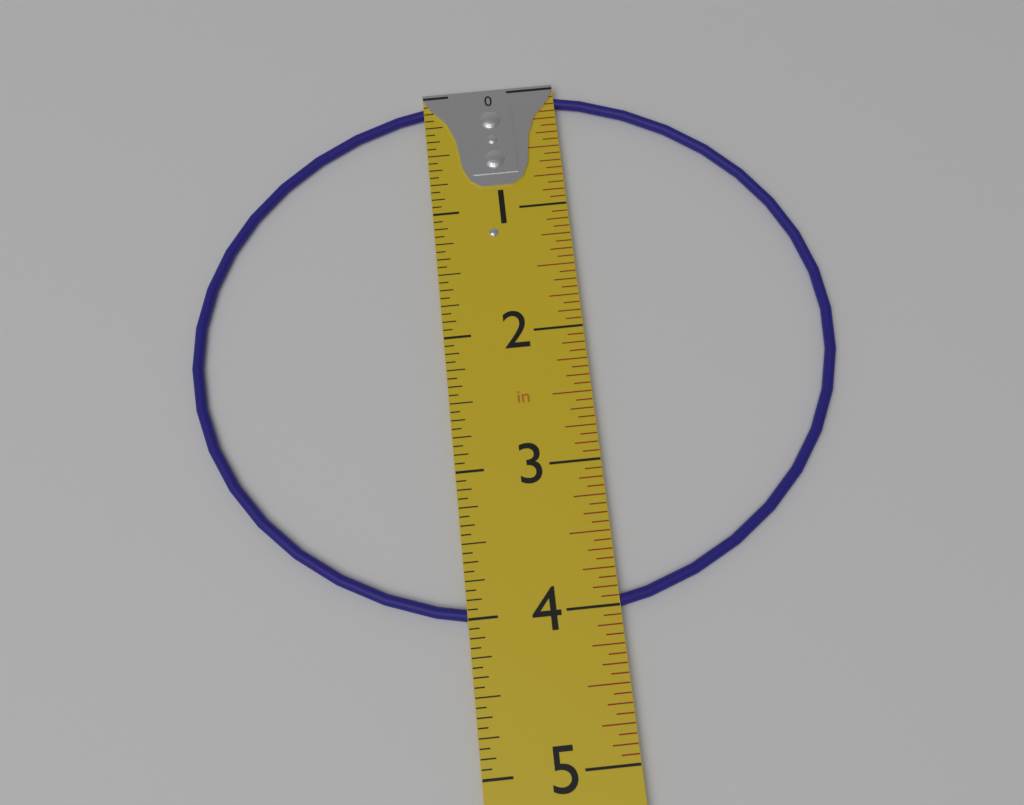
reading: 4.0625 in
